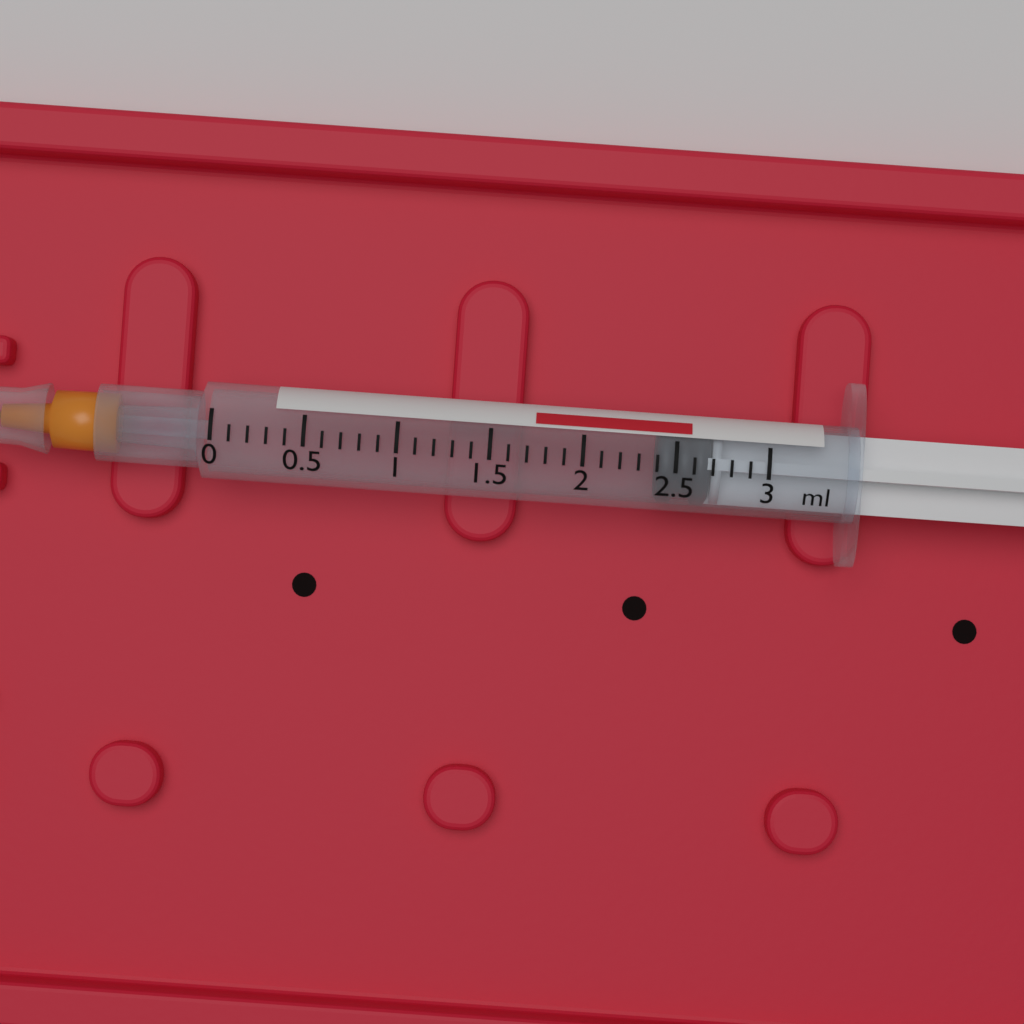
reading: 2.4 ml
